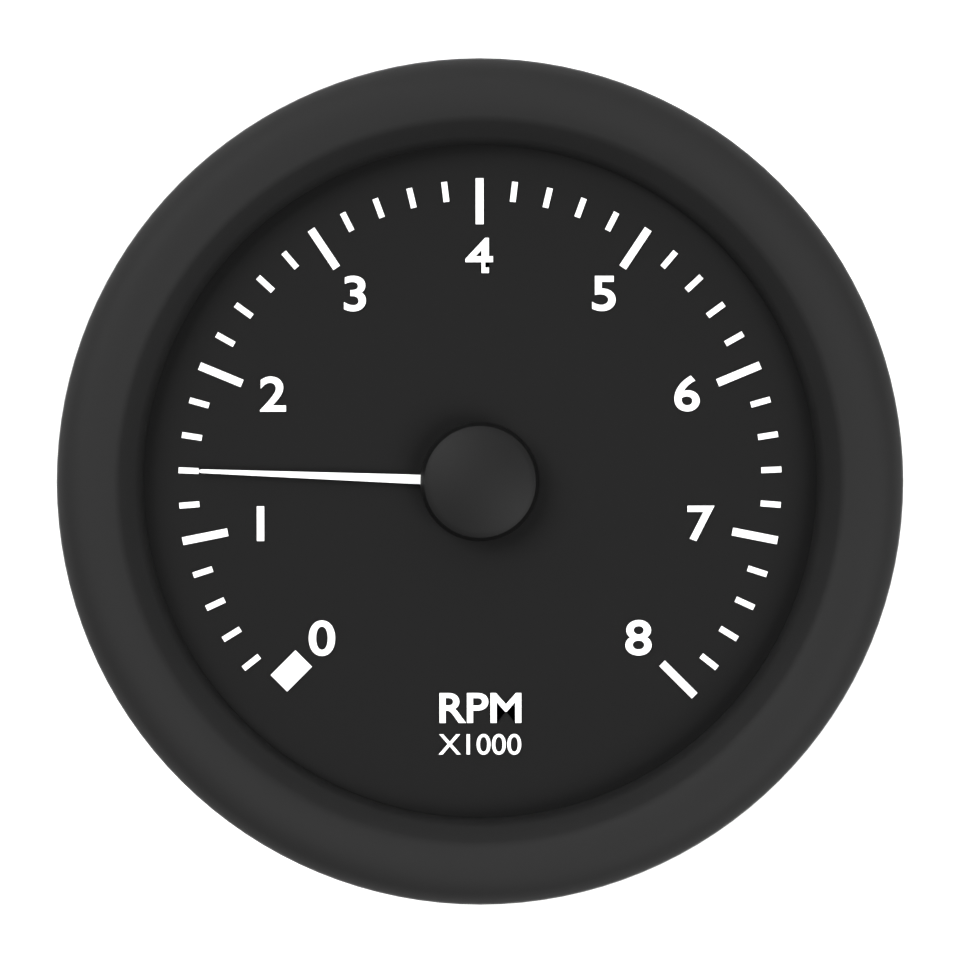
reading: 1.4 RPM x1000
